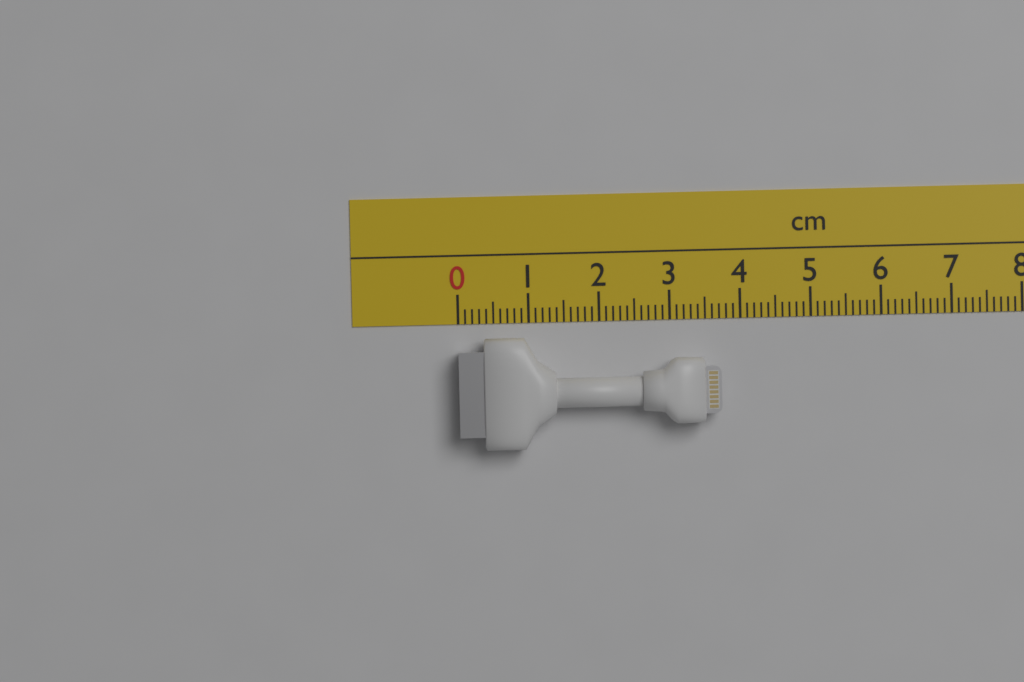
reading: 3.7 cm
